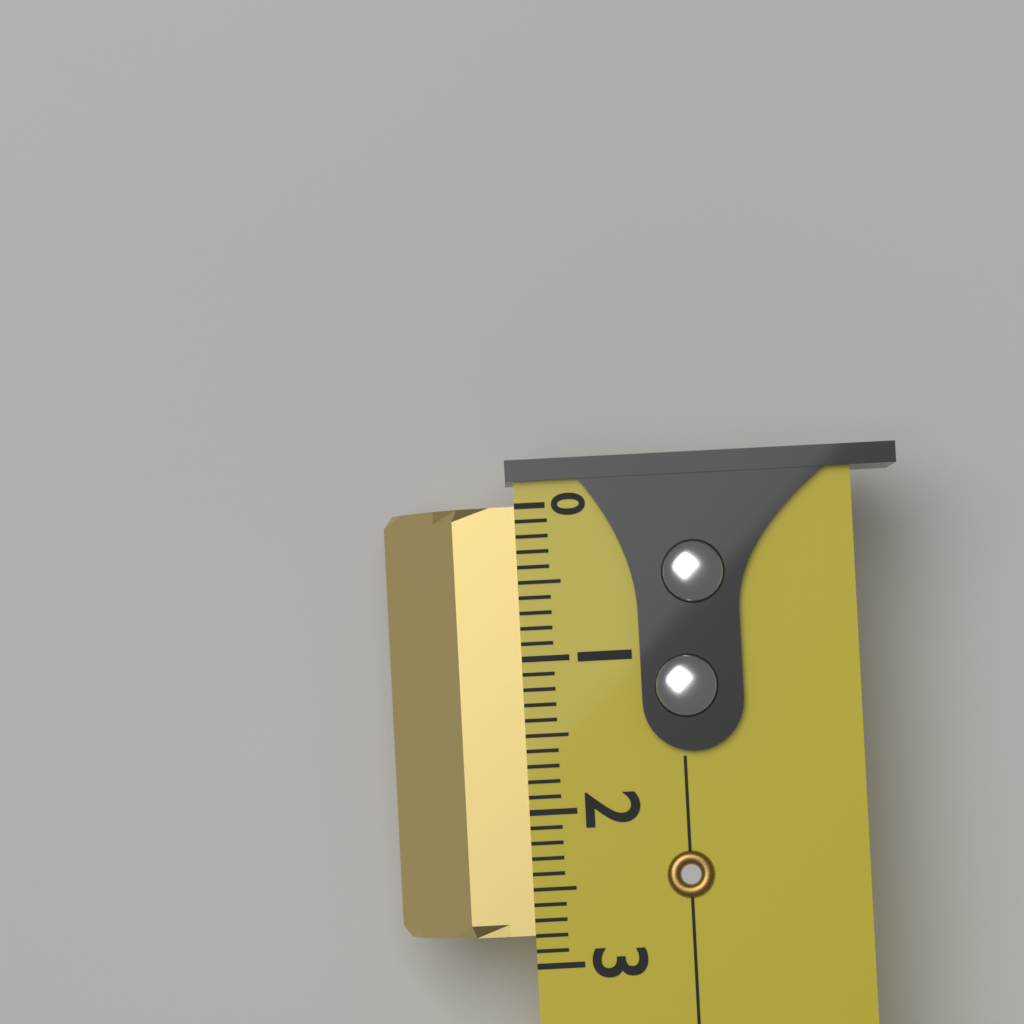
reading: 2.8 (no unit)
